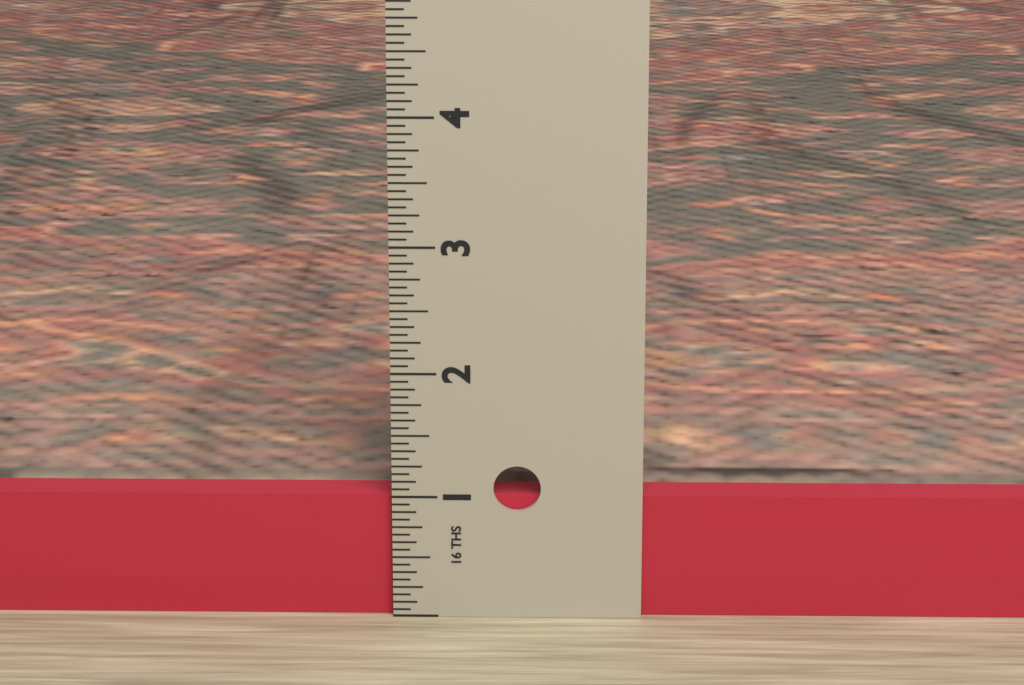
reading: 1.0000 in
